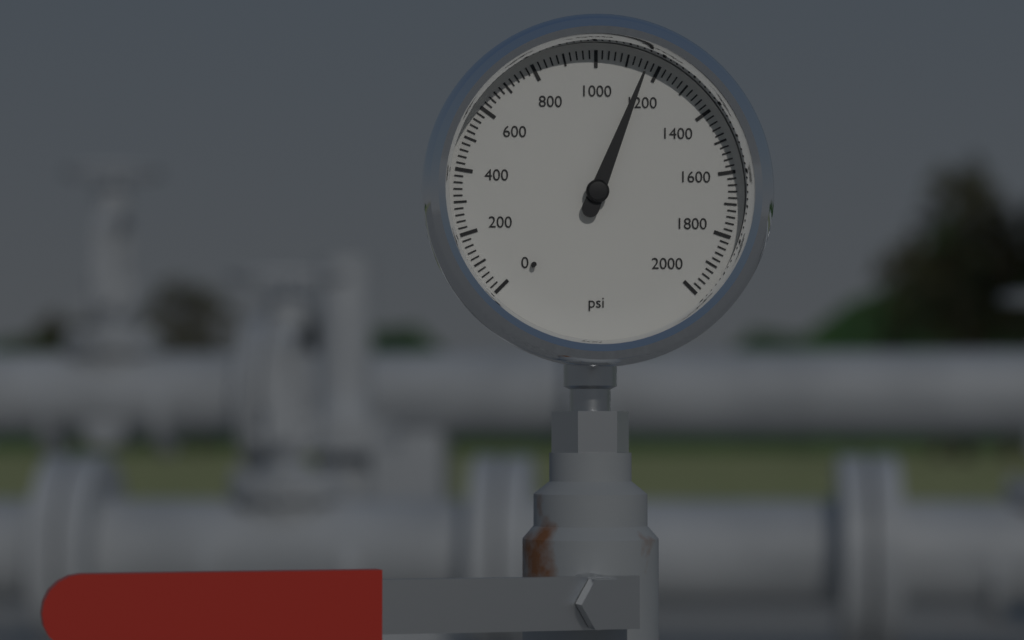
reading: 1160 psi
